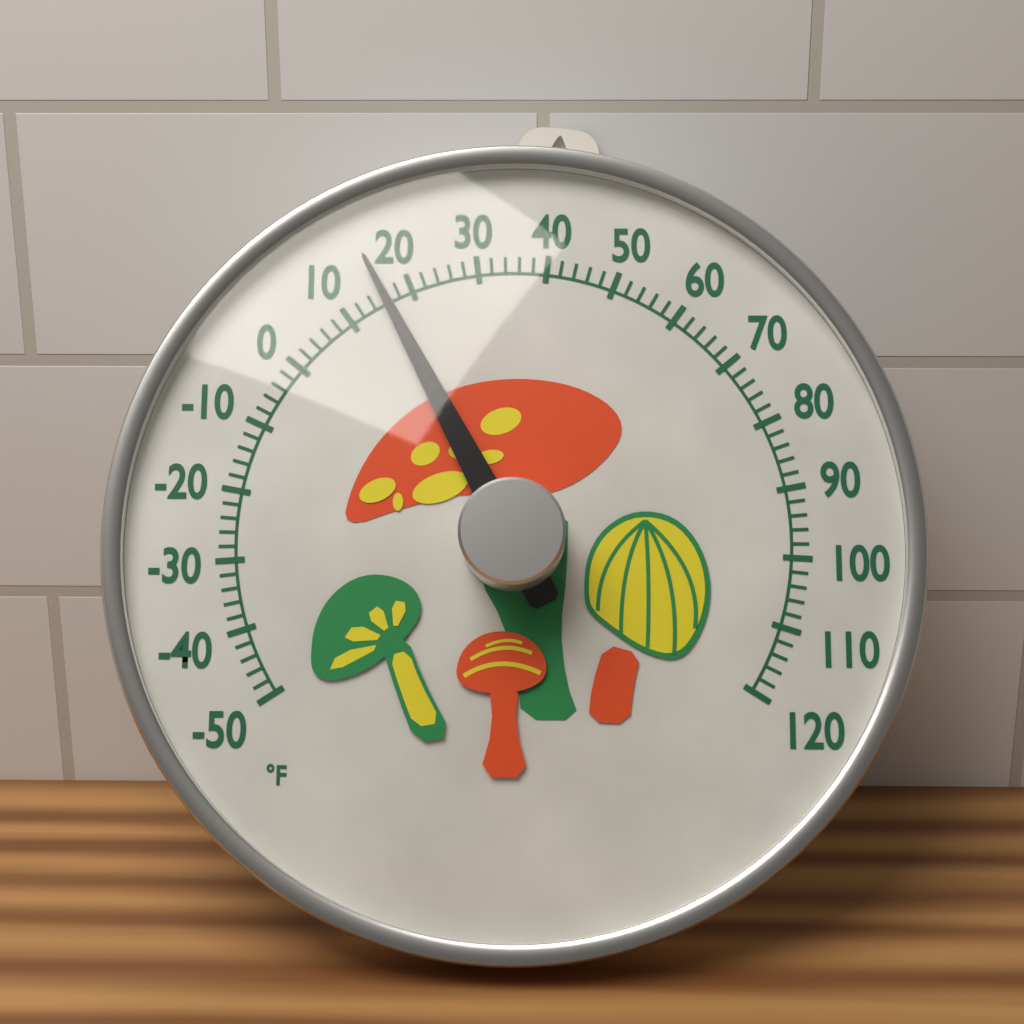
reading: 16 °F
